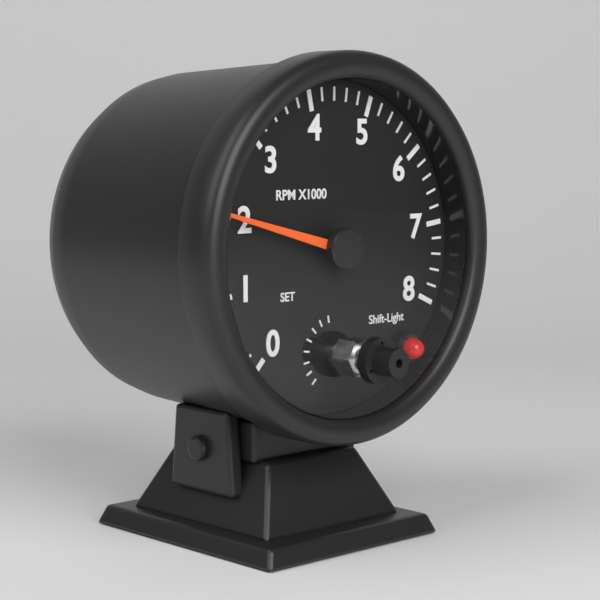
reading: 2000 RPM
